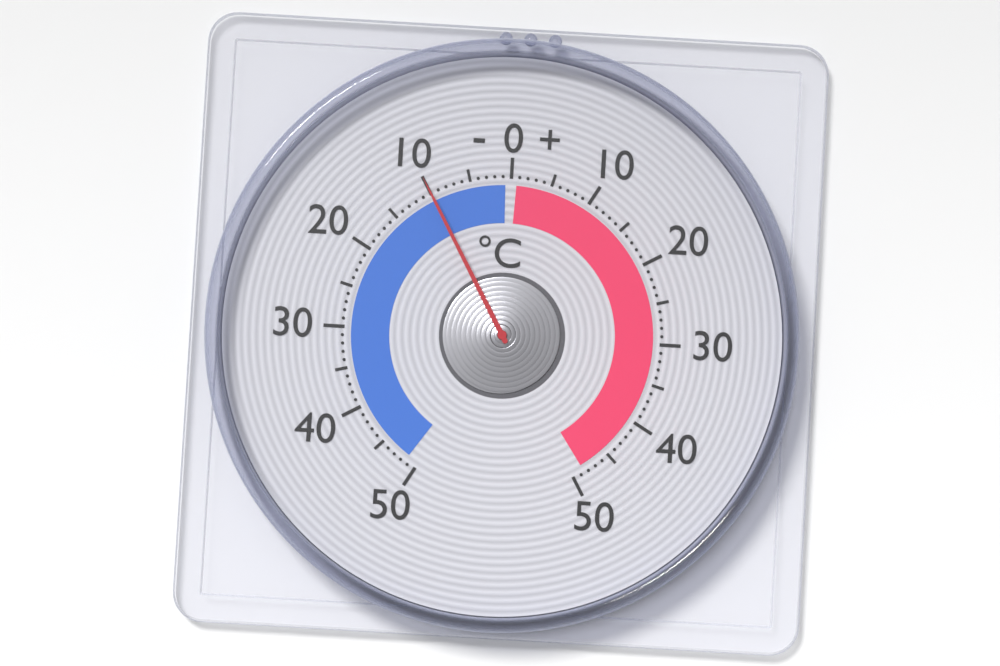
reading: -10 °C
